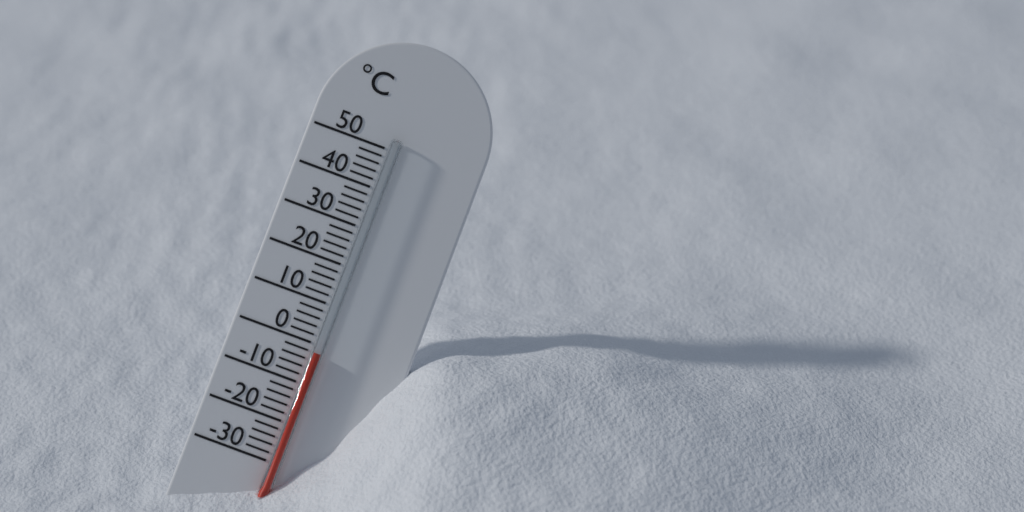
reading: -2 °C
